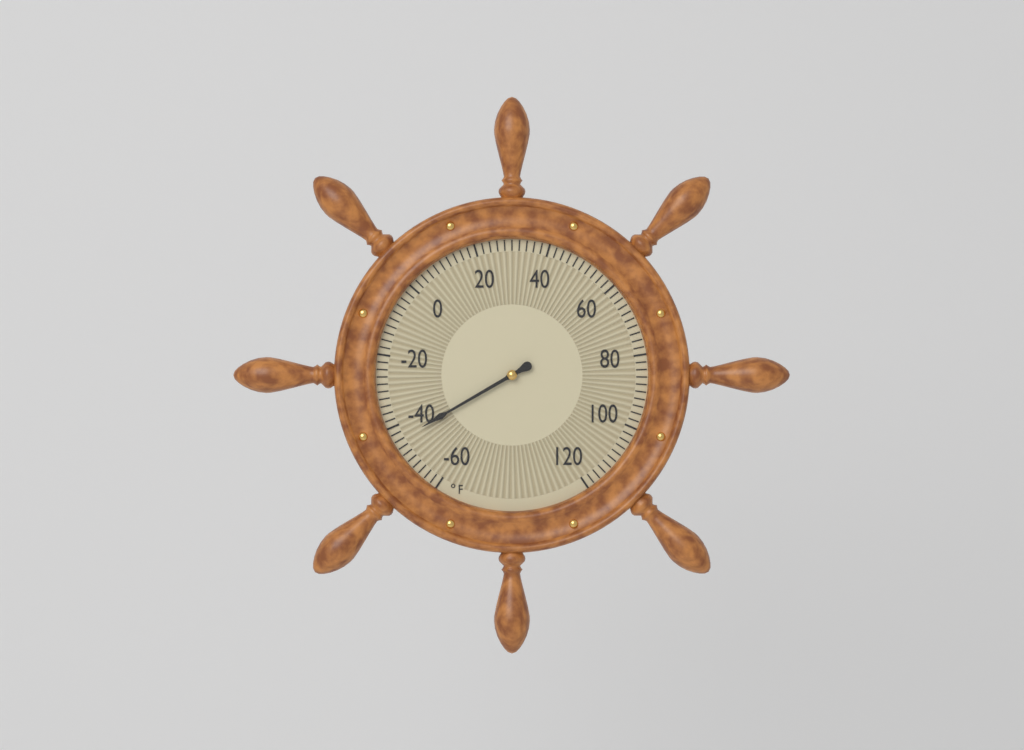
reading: -44 °F
